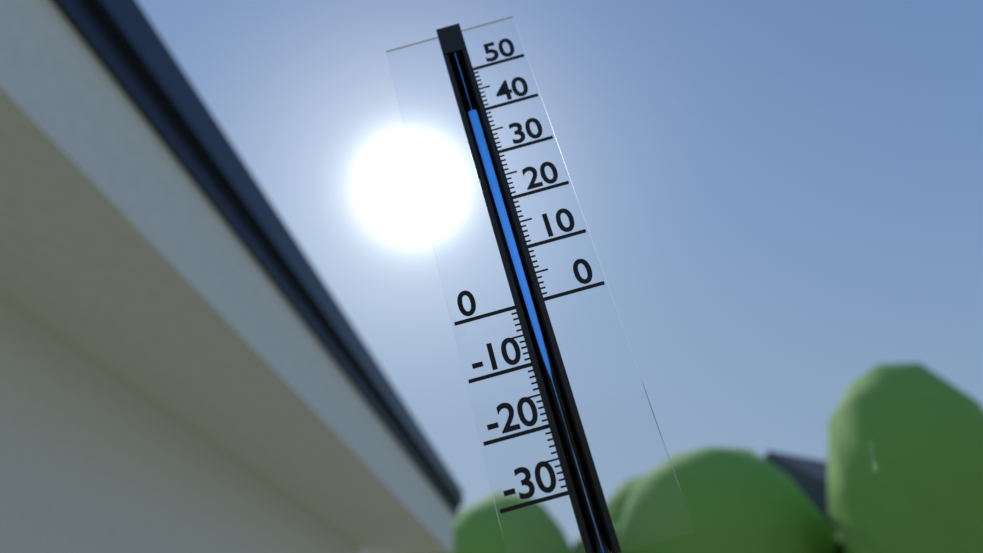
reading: 40 (no unit)
